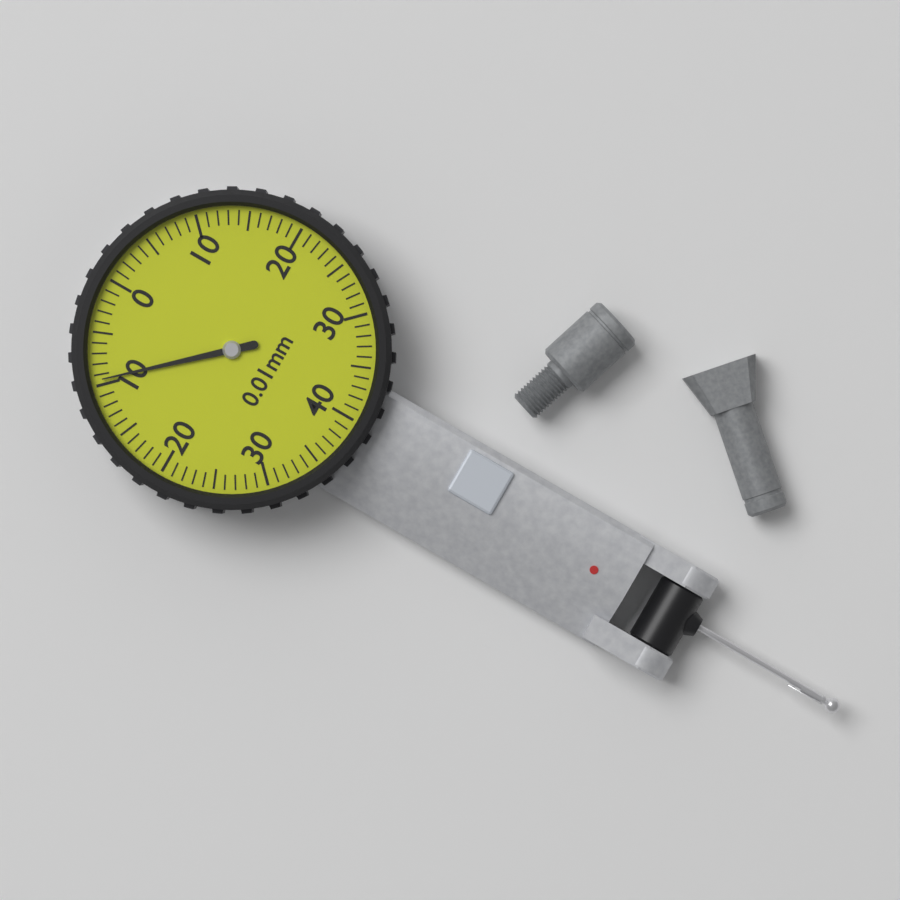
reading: 0.095 mm
